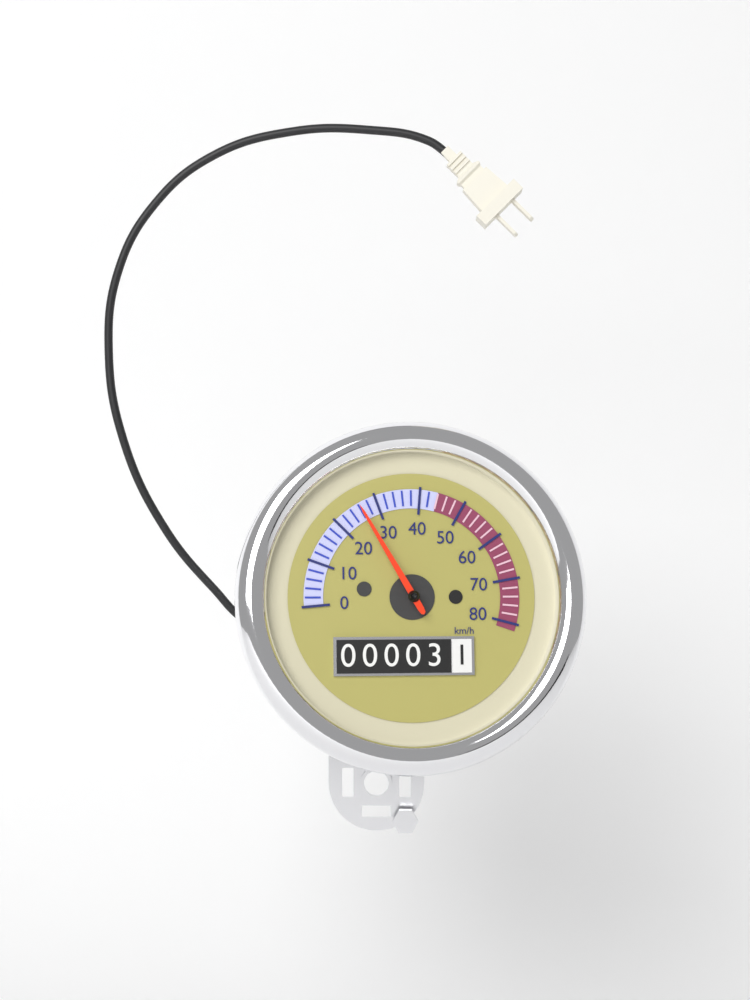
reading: 26 km/h
